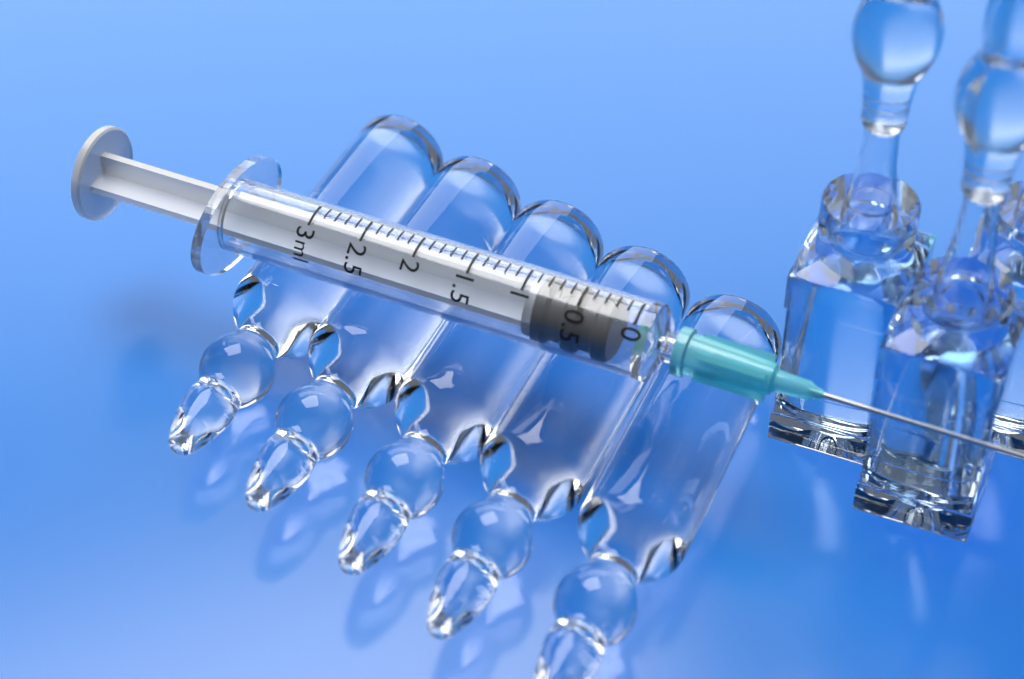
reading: 0.2 ml
